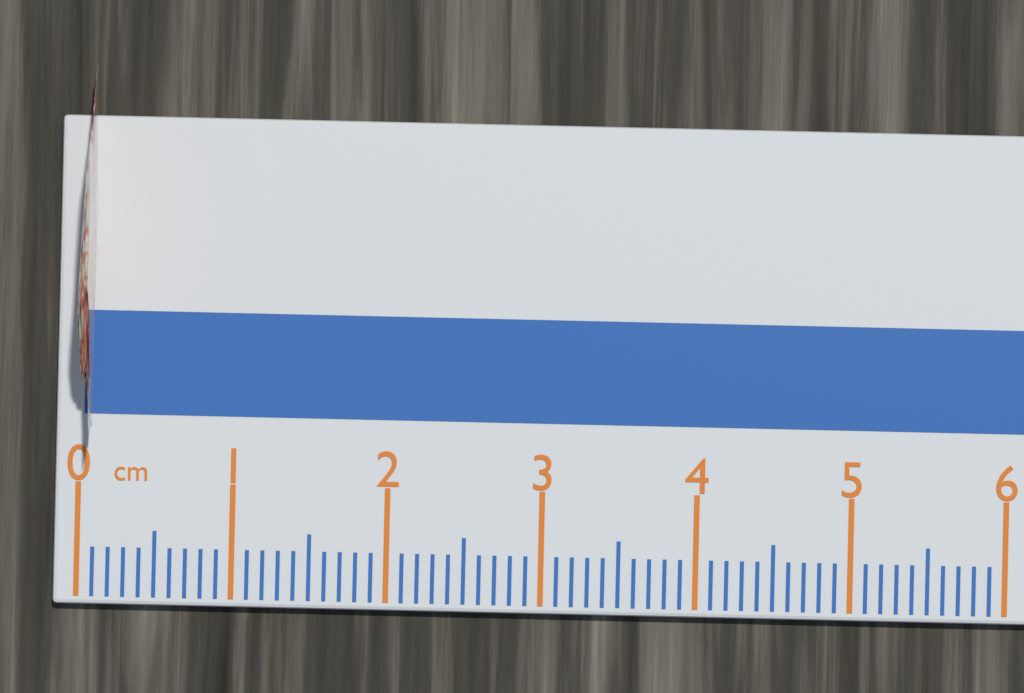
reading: 0.1 cm
